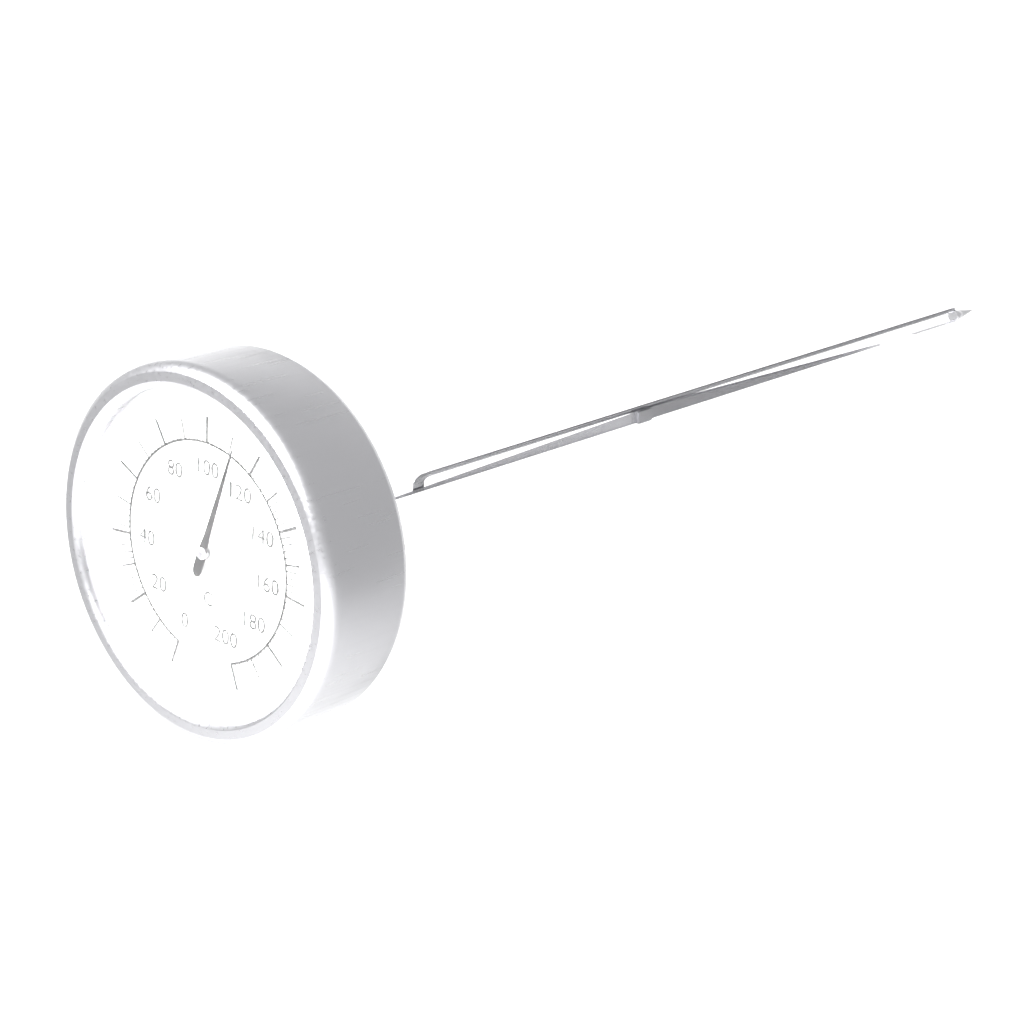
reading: 112 °C
